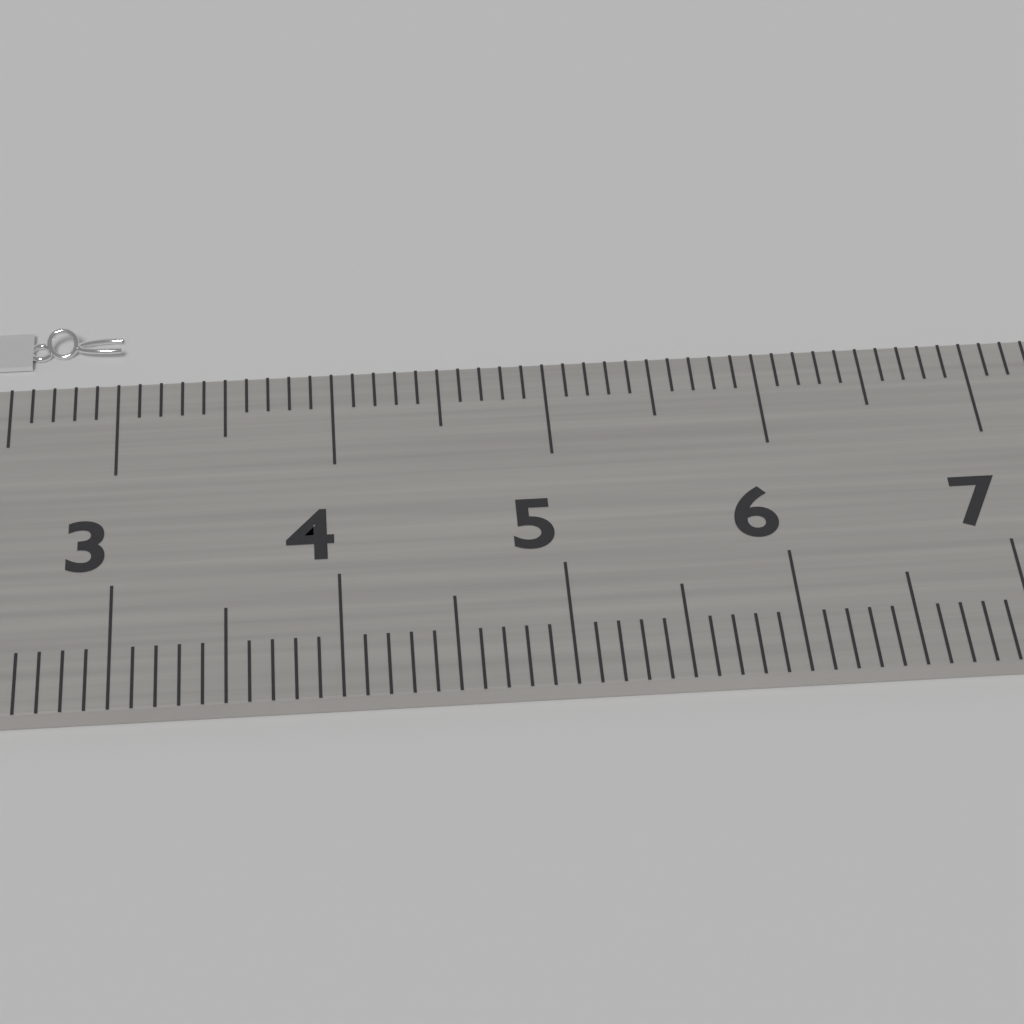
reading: 3.0 cm
